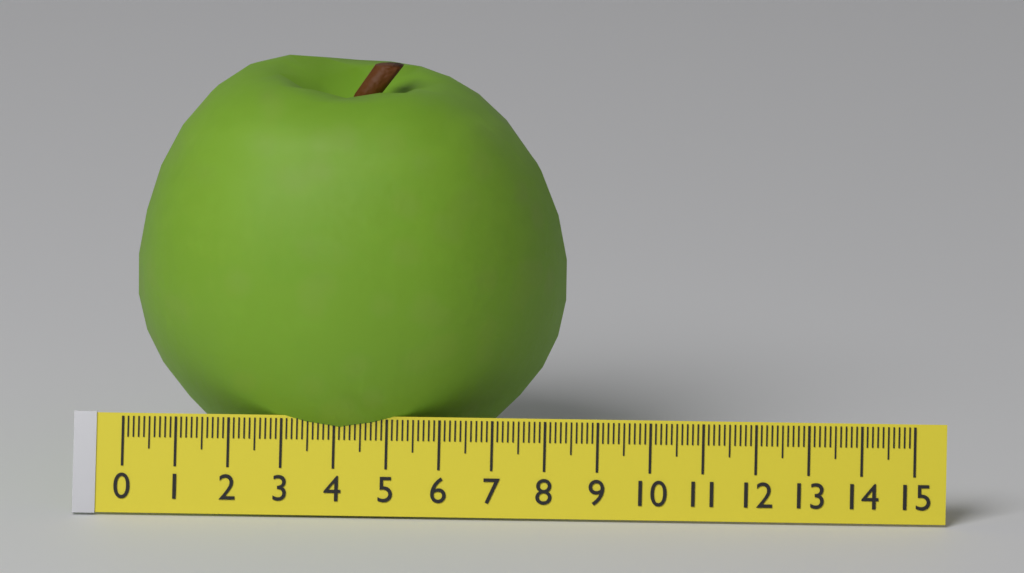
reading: 8.2 (no unit)
